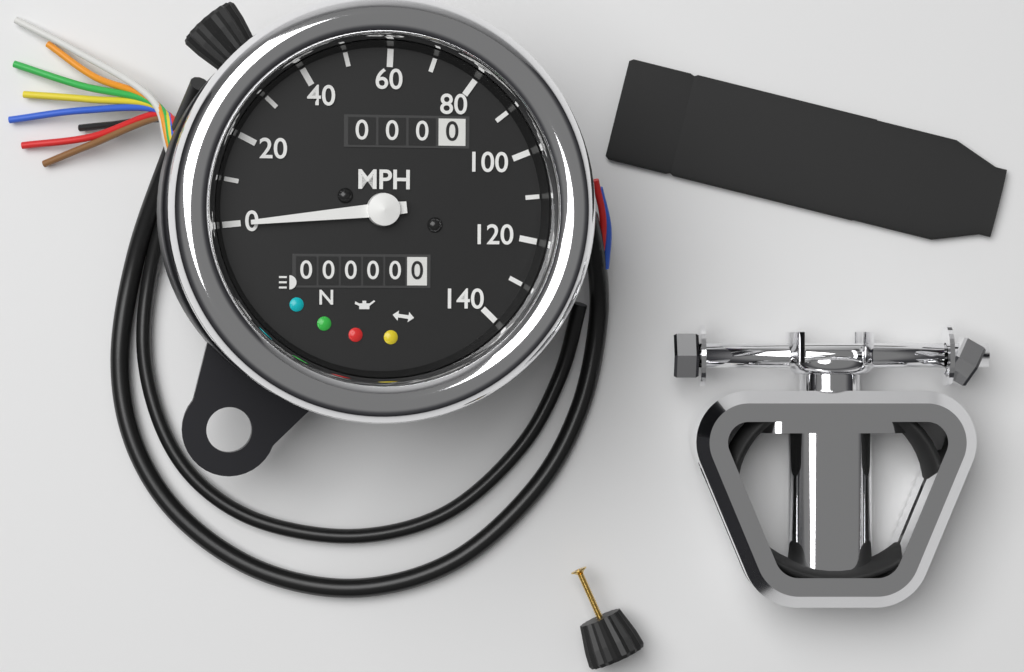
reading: 0 MPH
